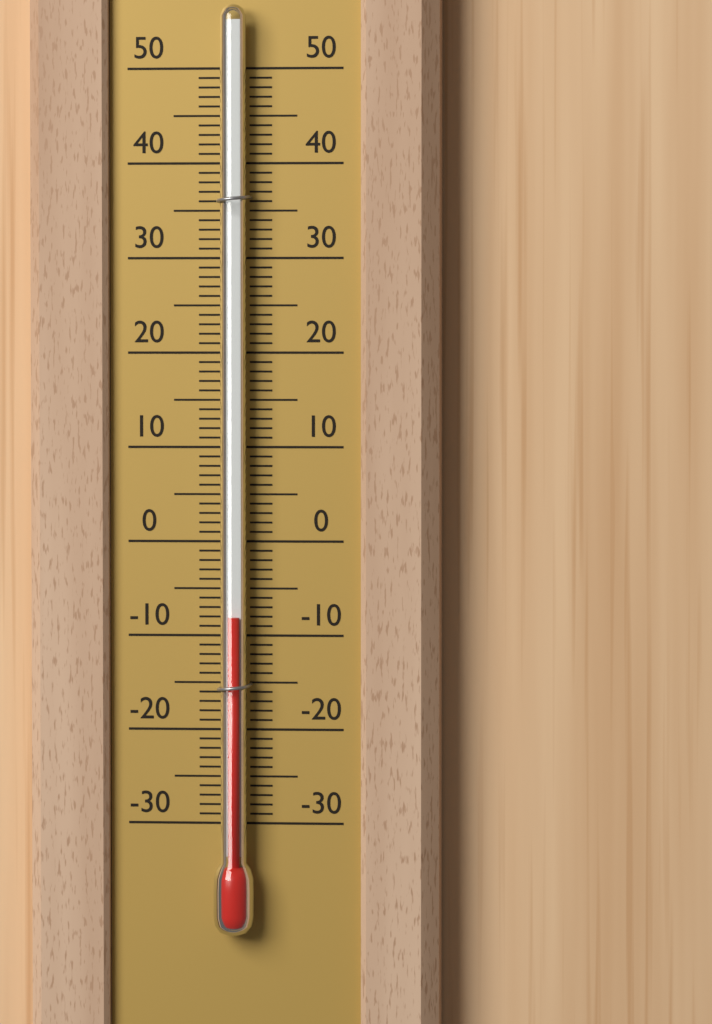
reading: -8 (no unit)
